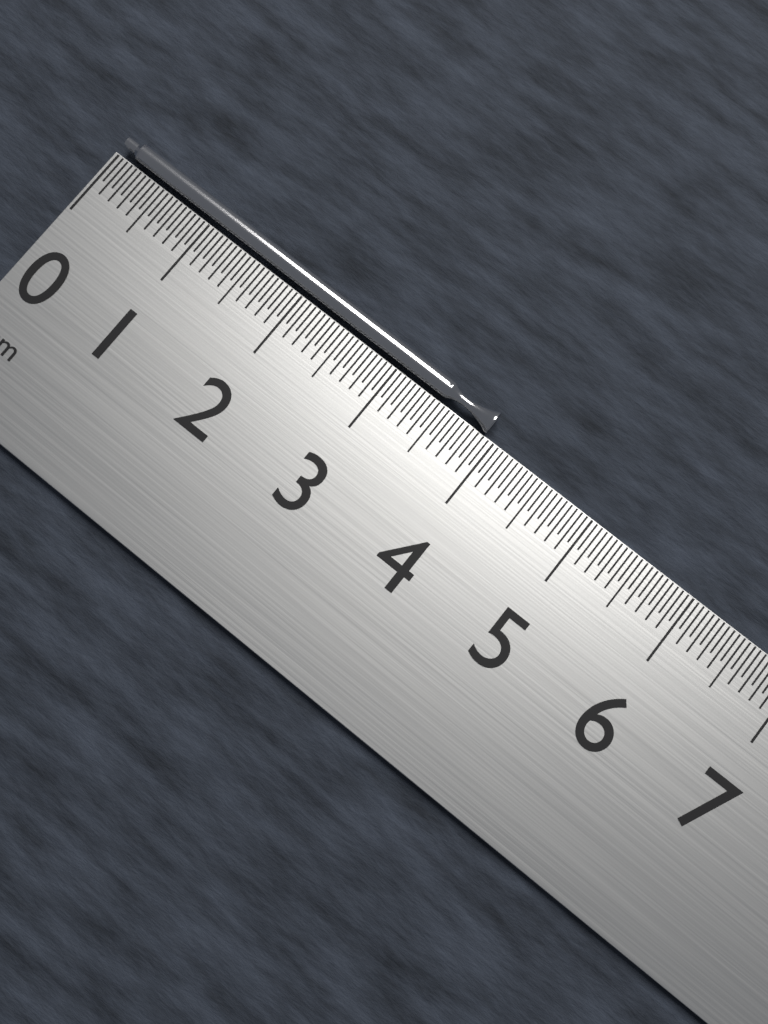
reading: 3.90 cm
